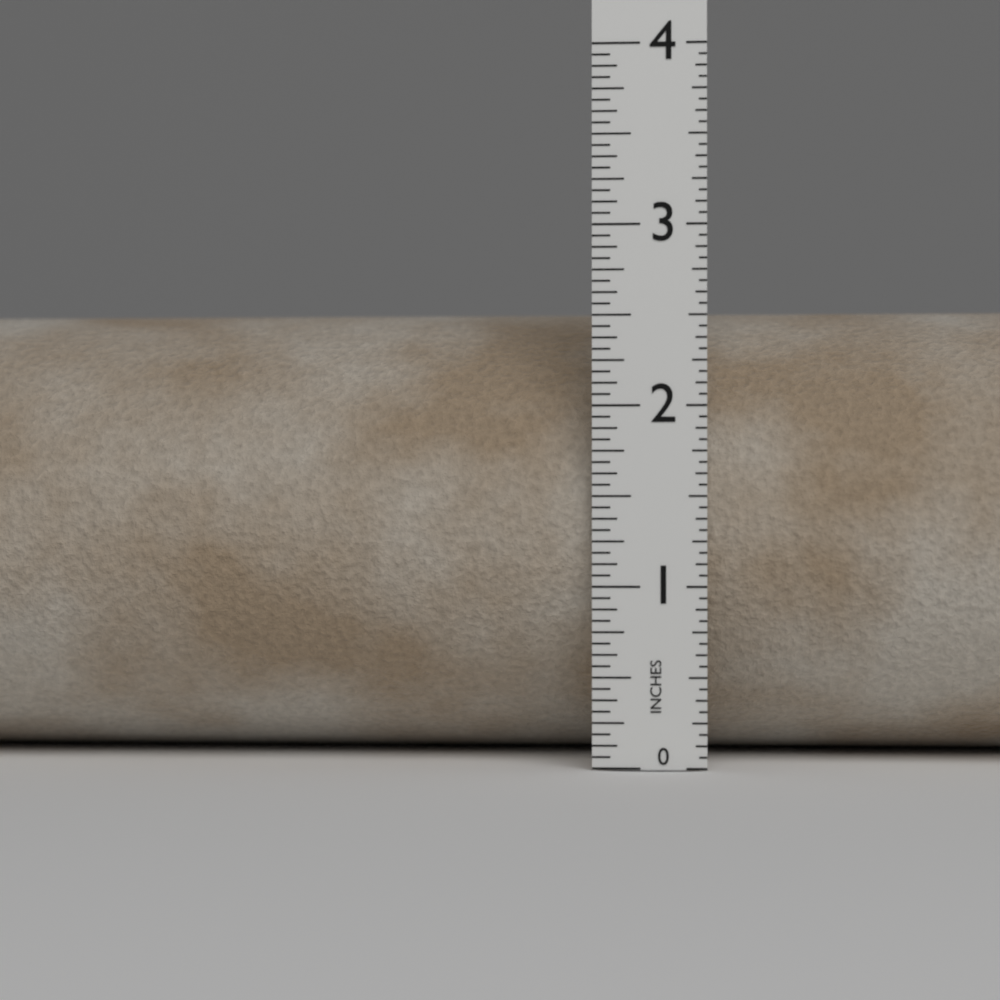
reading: 2.6250 in
